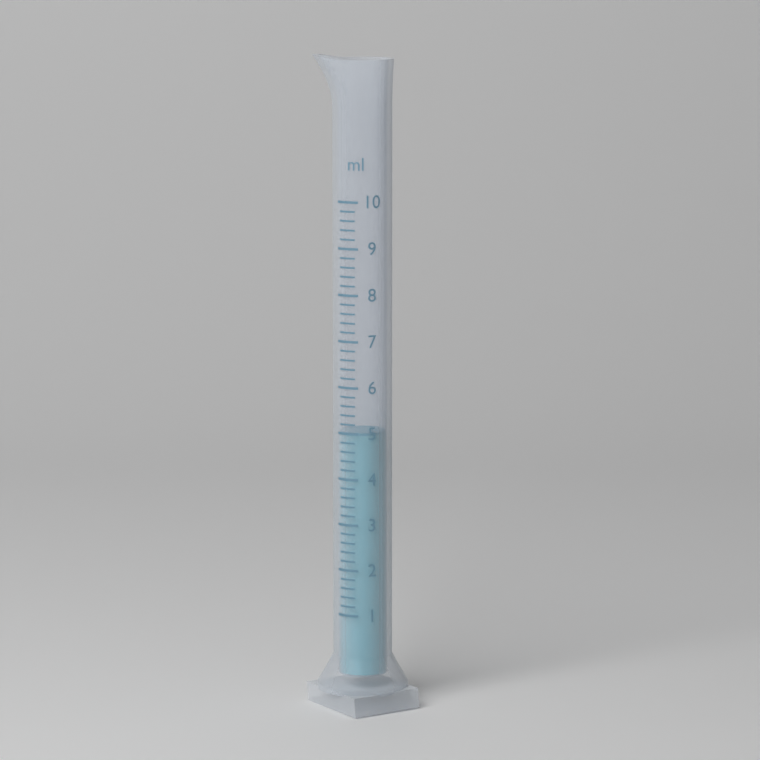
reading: 5.0 ml
